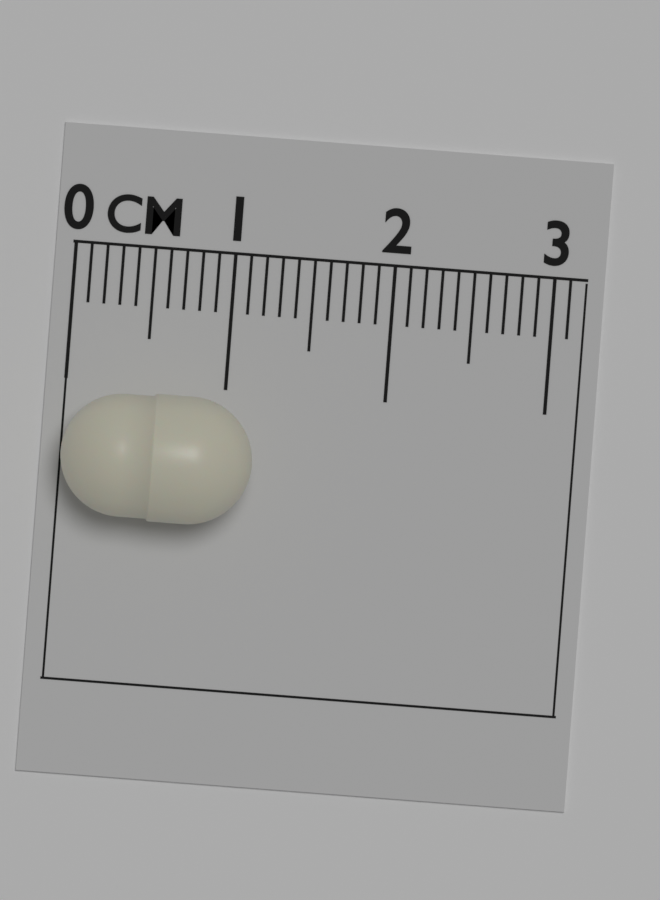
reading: 1.2 cm
